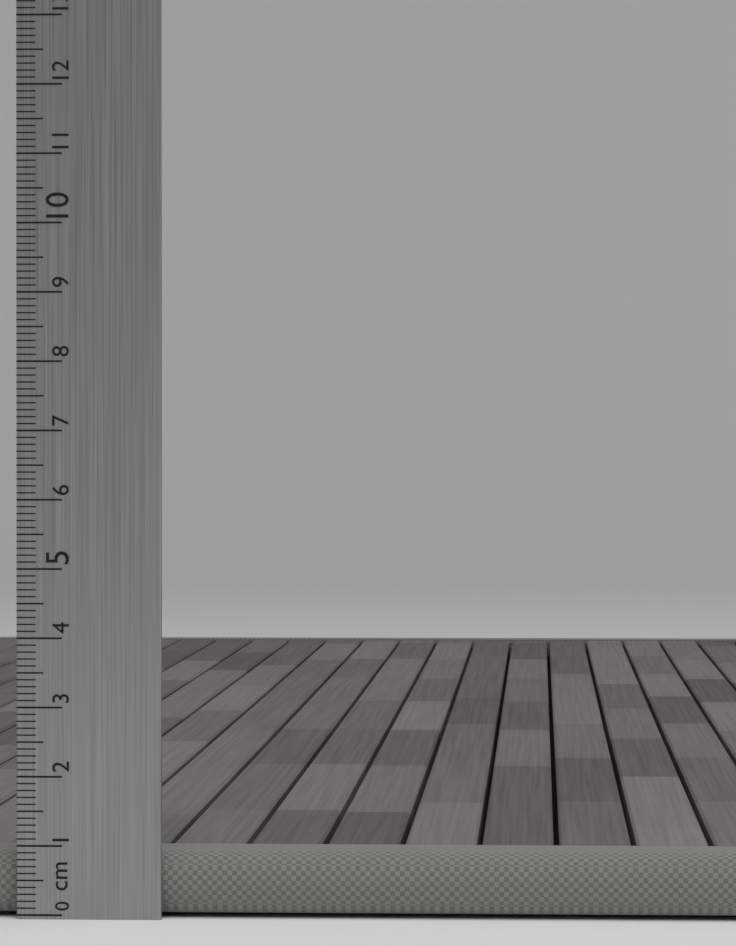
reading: 0.9 cm
